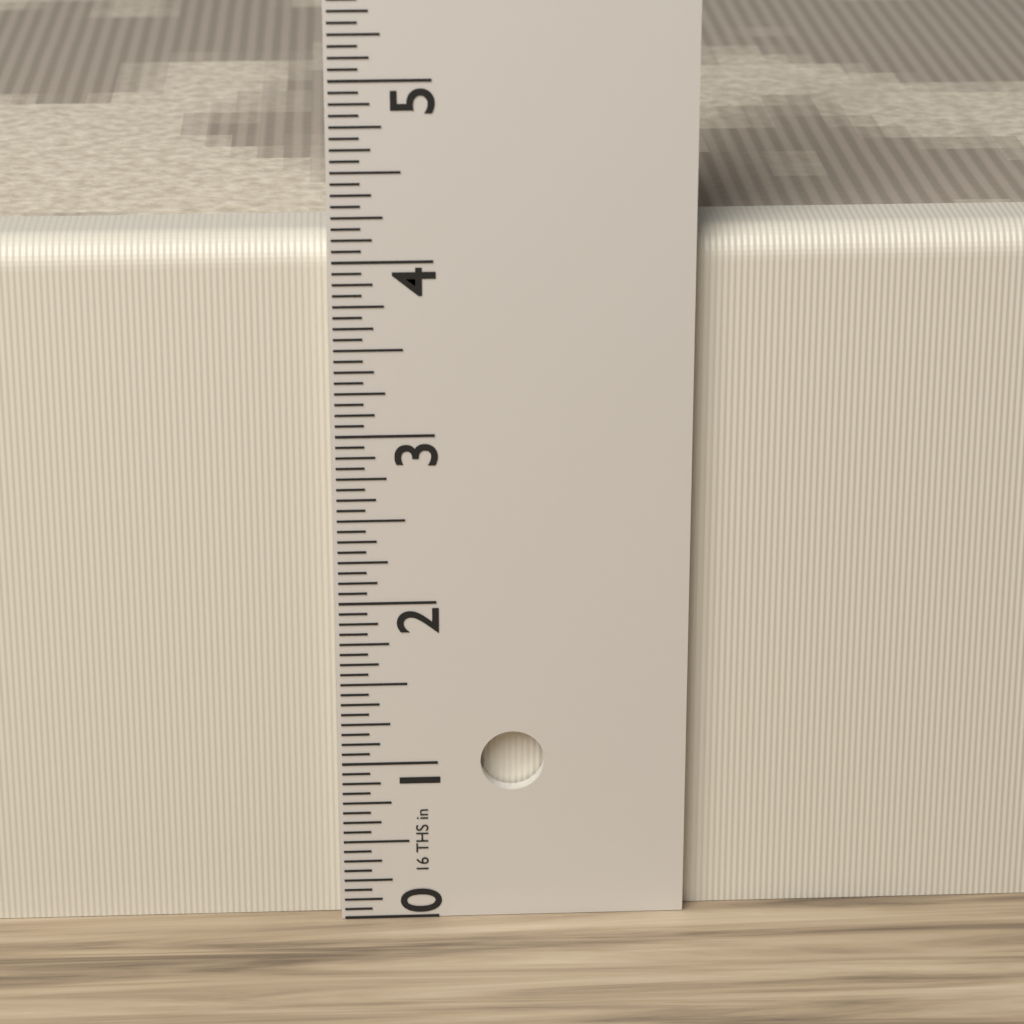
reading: 4.1250 in
